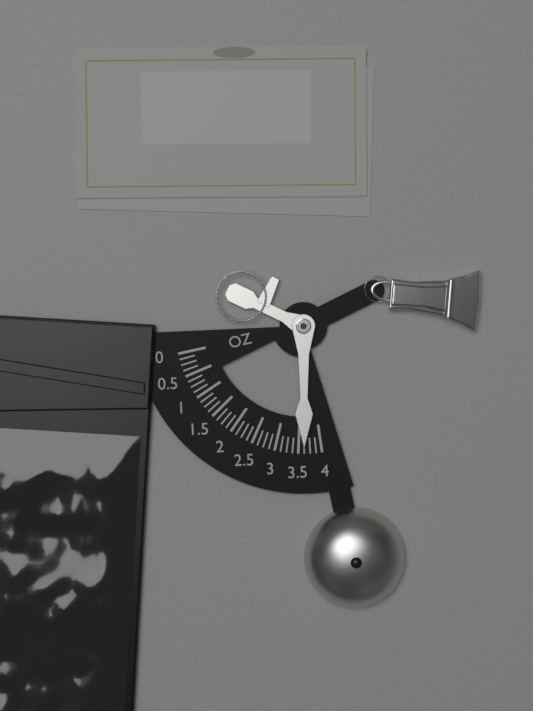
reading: 3.625 oz
